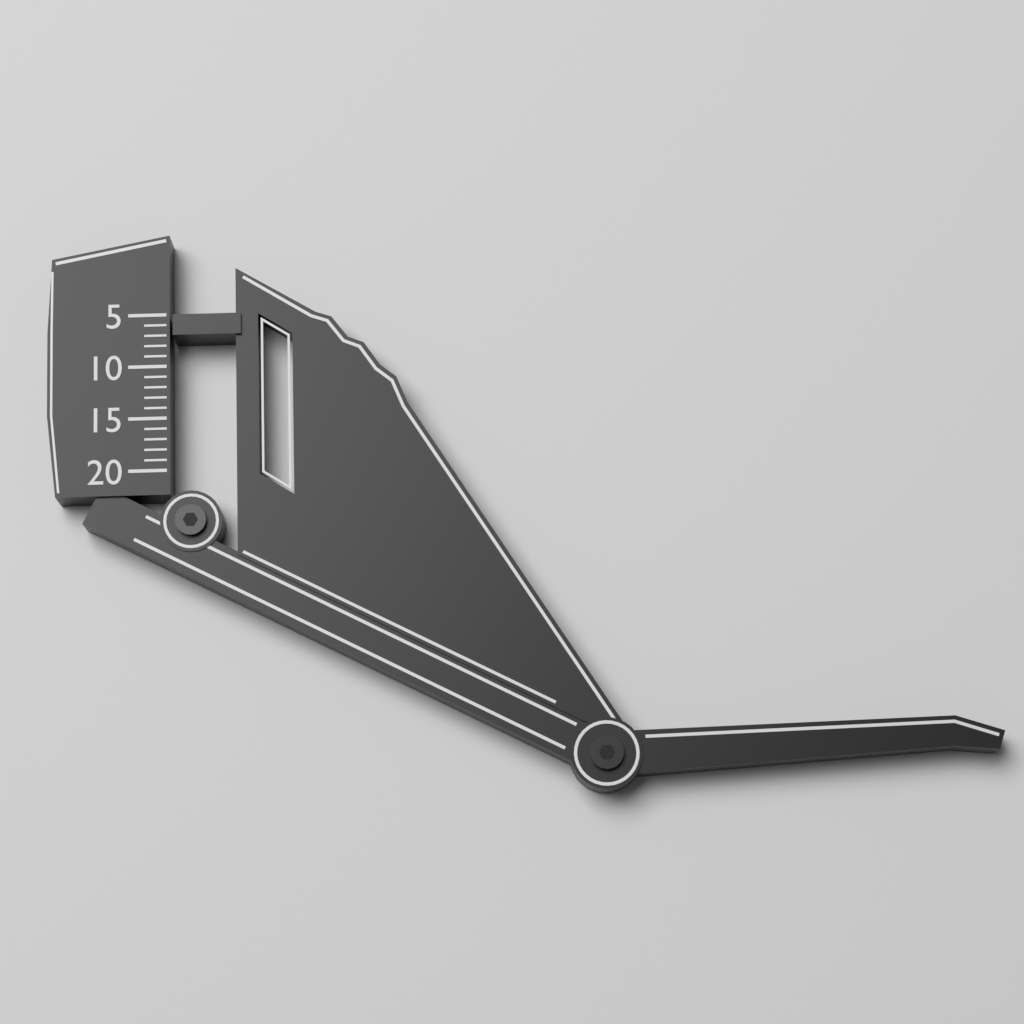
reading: 7 (no unit)
